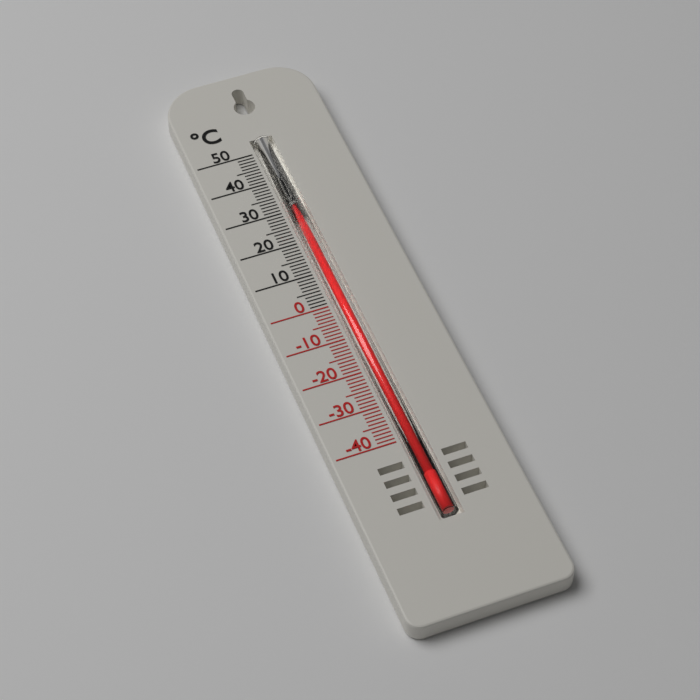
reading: 33 °C
